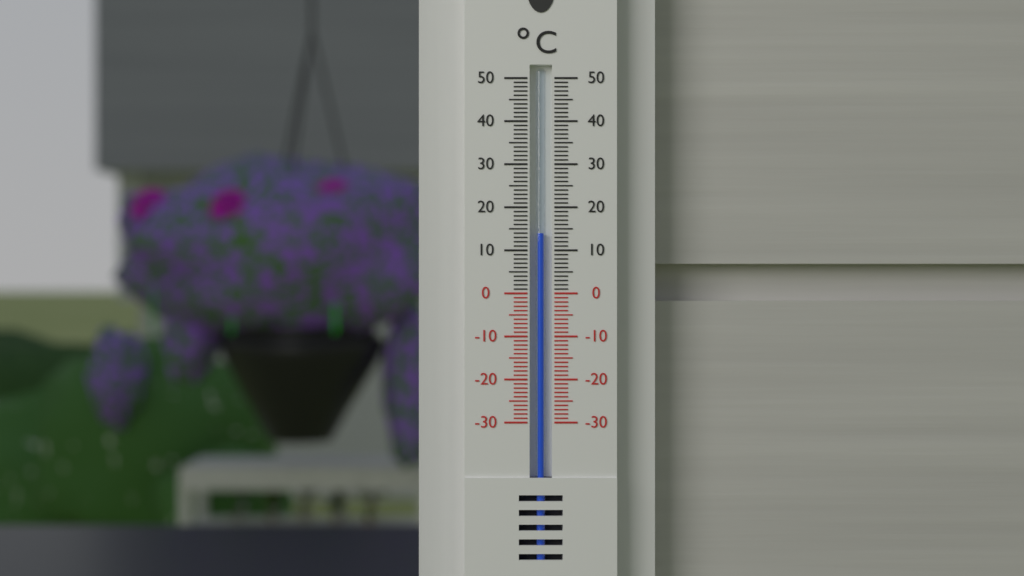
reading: 14 °C
